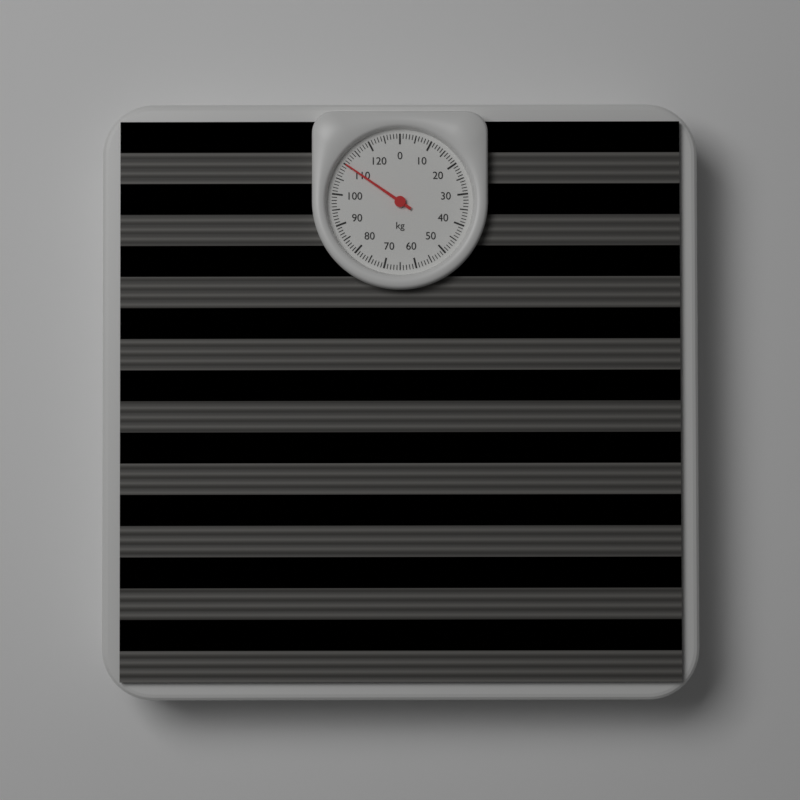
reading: 110 kg
